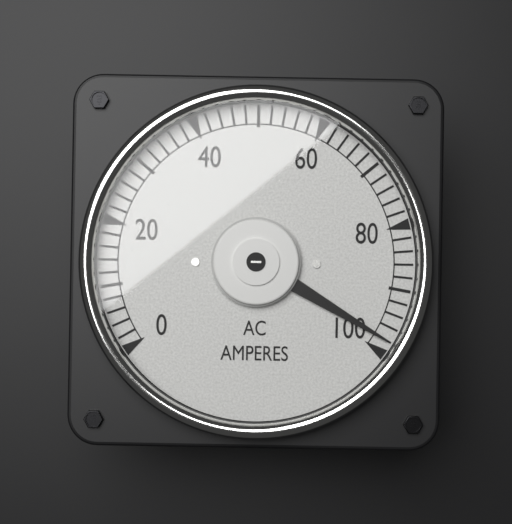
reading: 98 A
